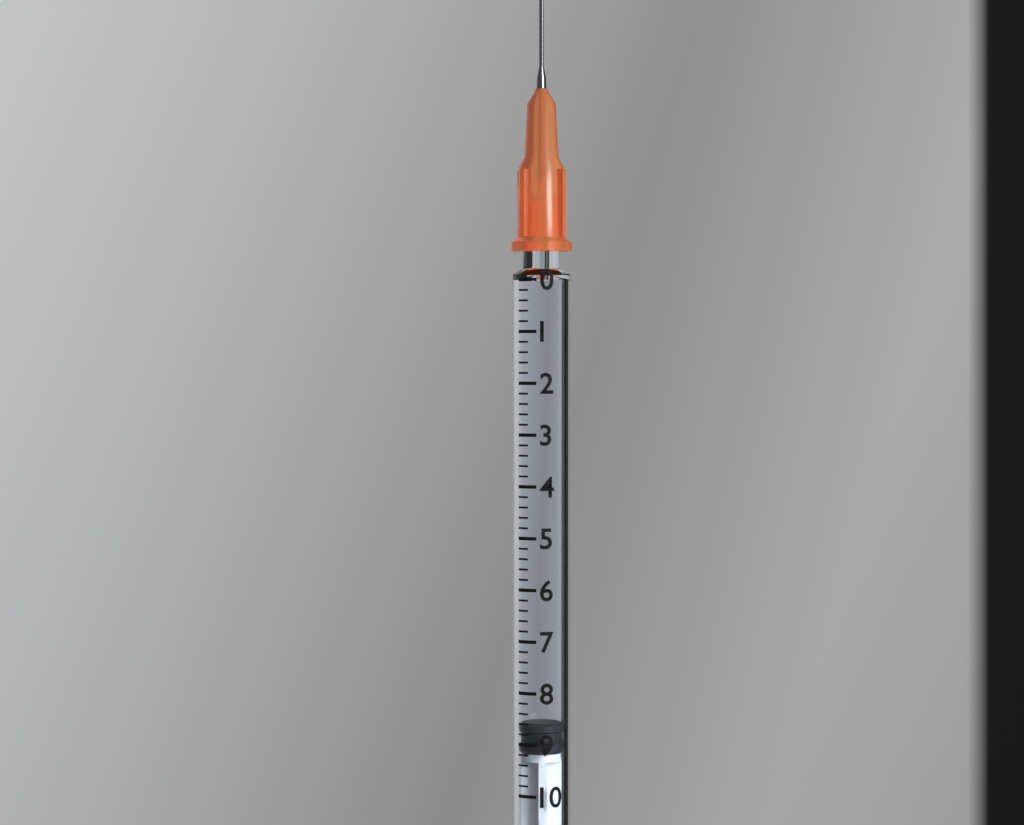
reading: 8.6 (no unit)
